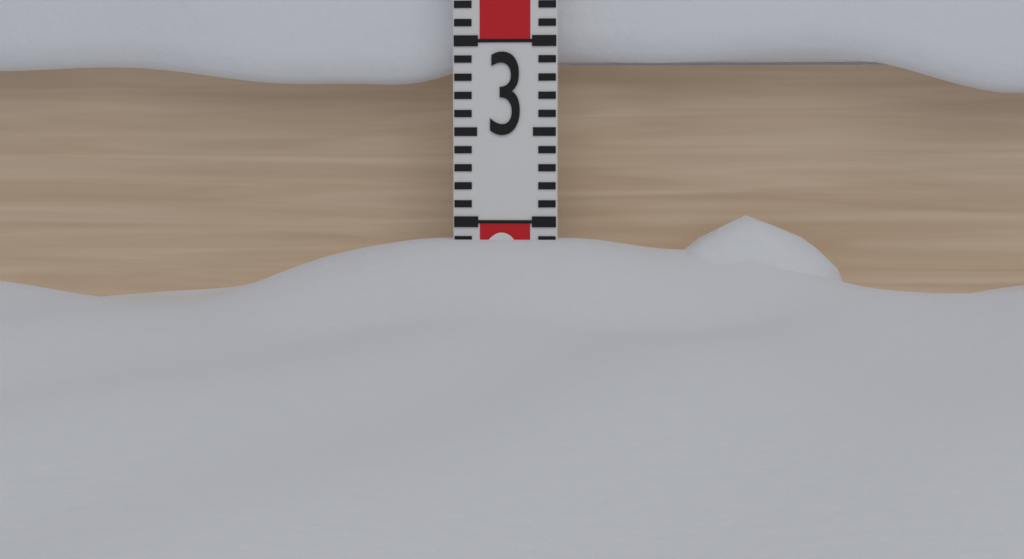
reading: 1.9 (no unit)
